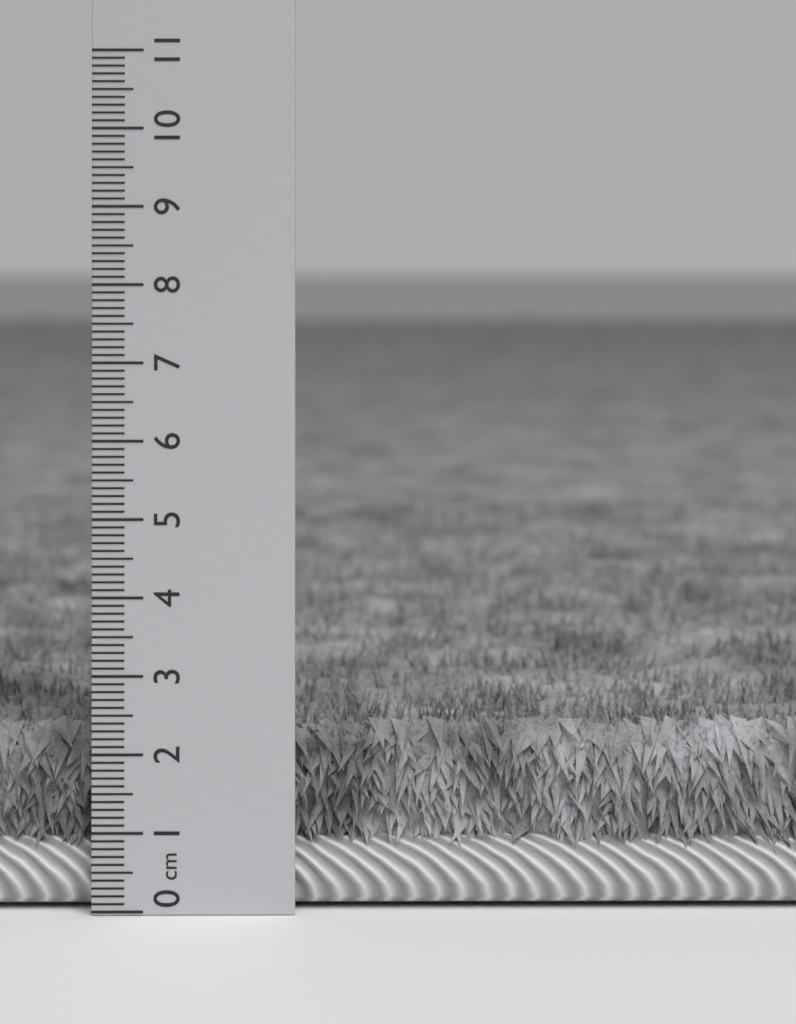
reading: 2.4 cm
